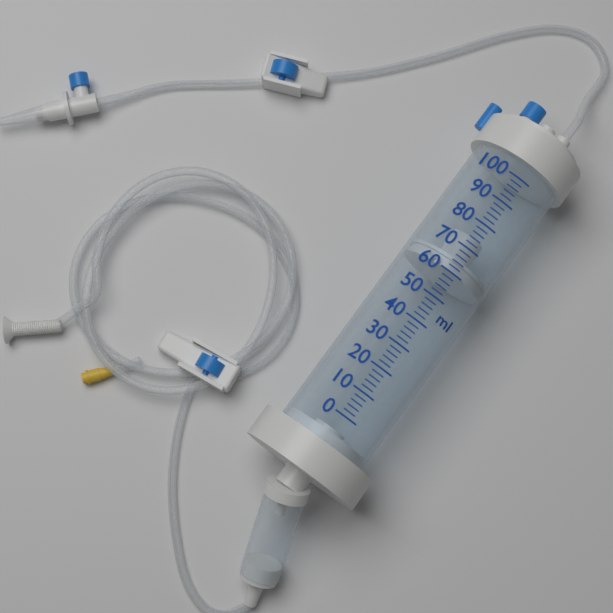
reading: 60 ml
